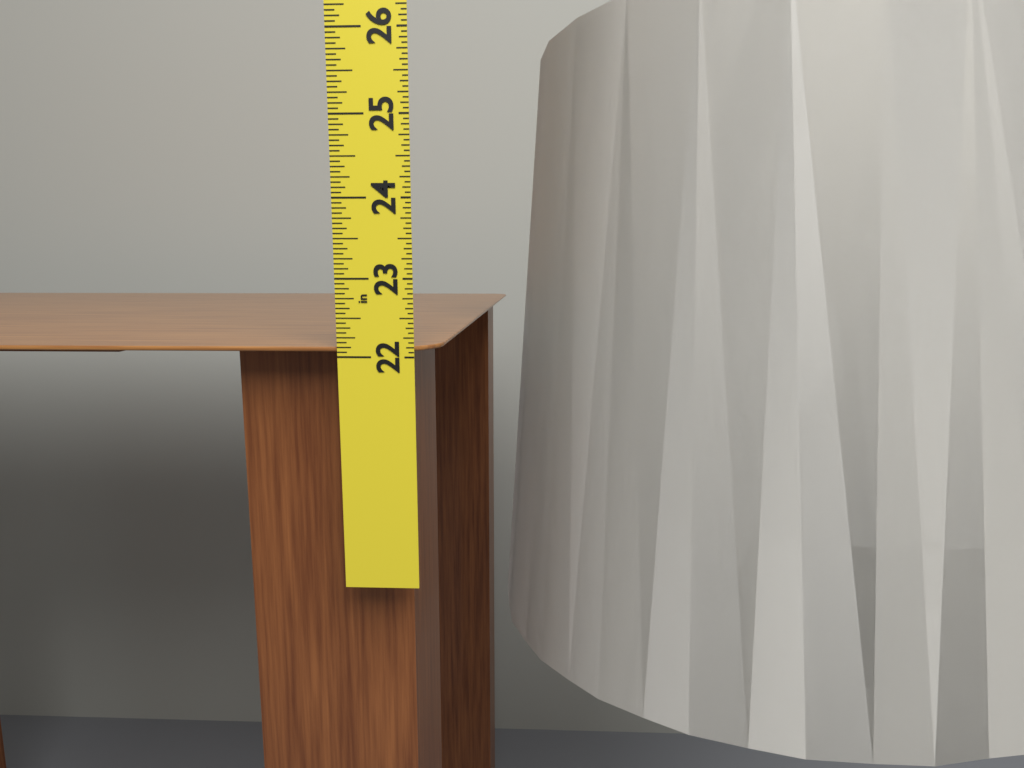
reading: 22.1250 in
